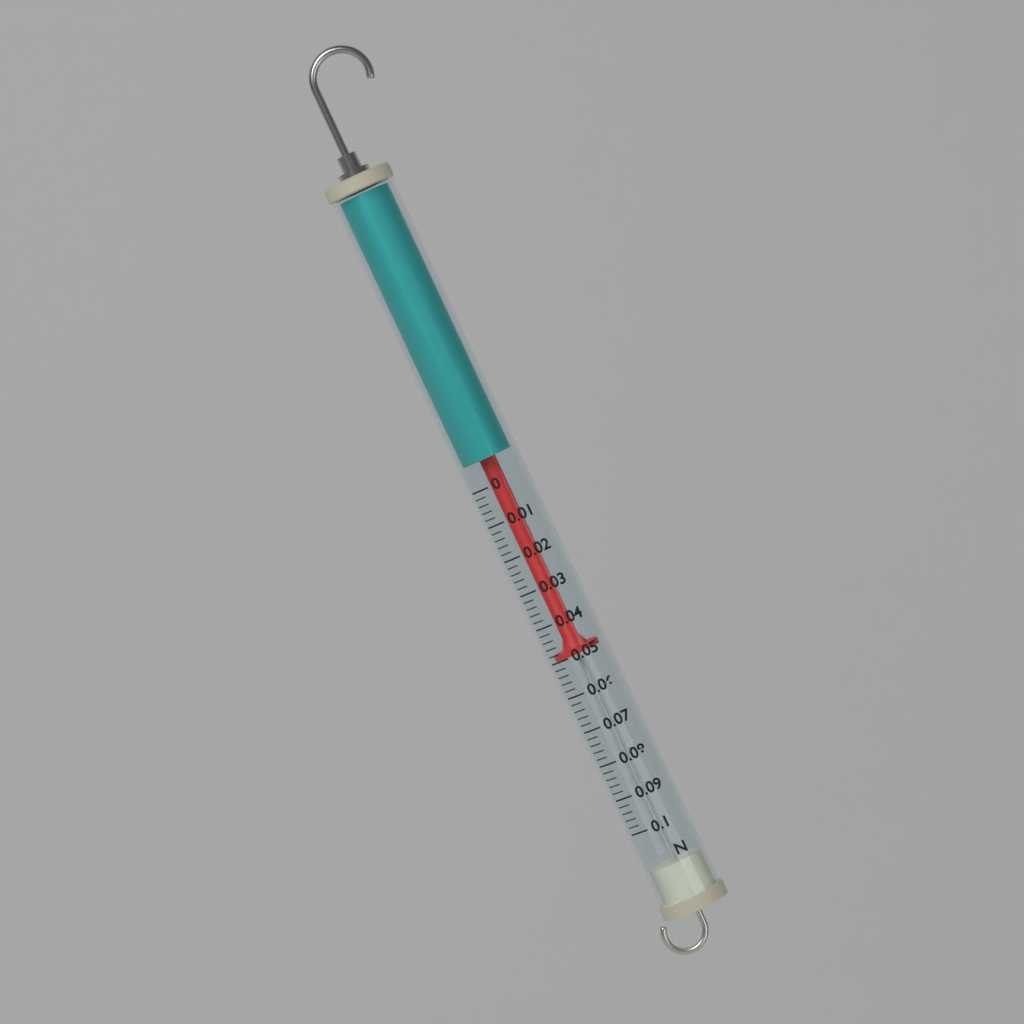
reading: 0.050 N
